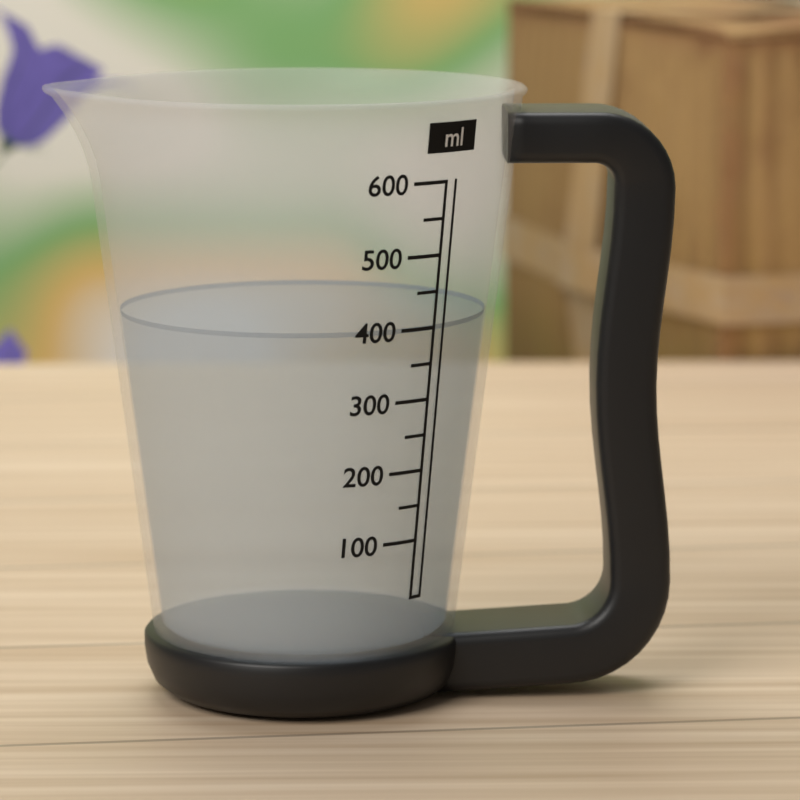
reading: 400 ml
